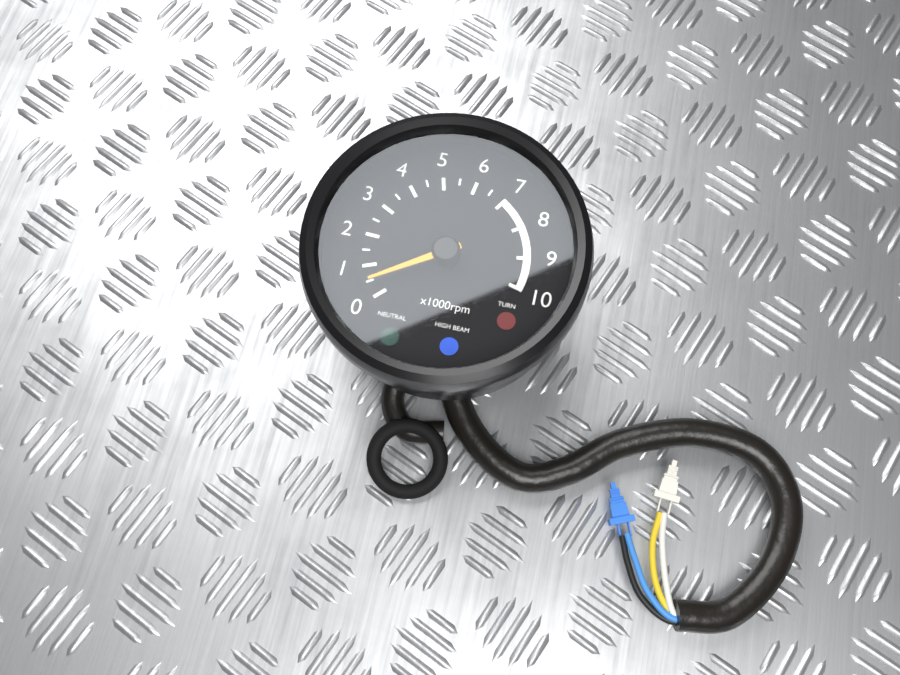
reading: 500 rpm
